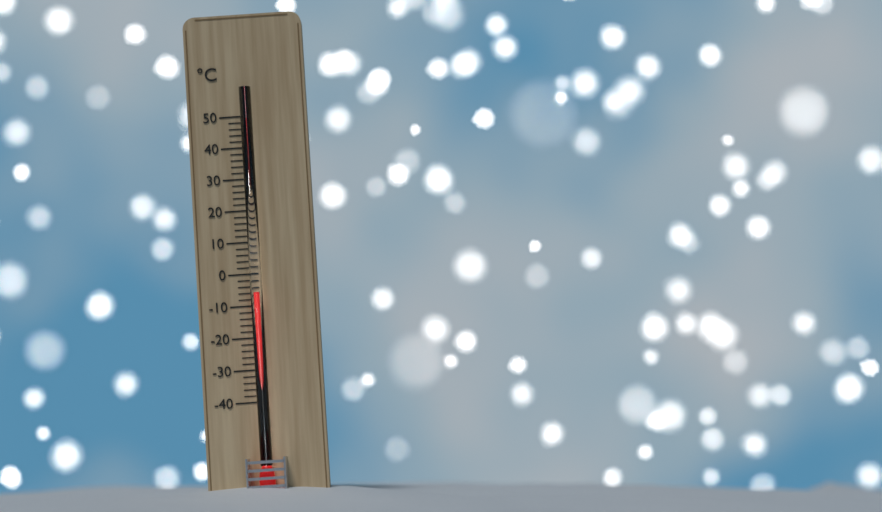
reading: -6 °C
